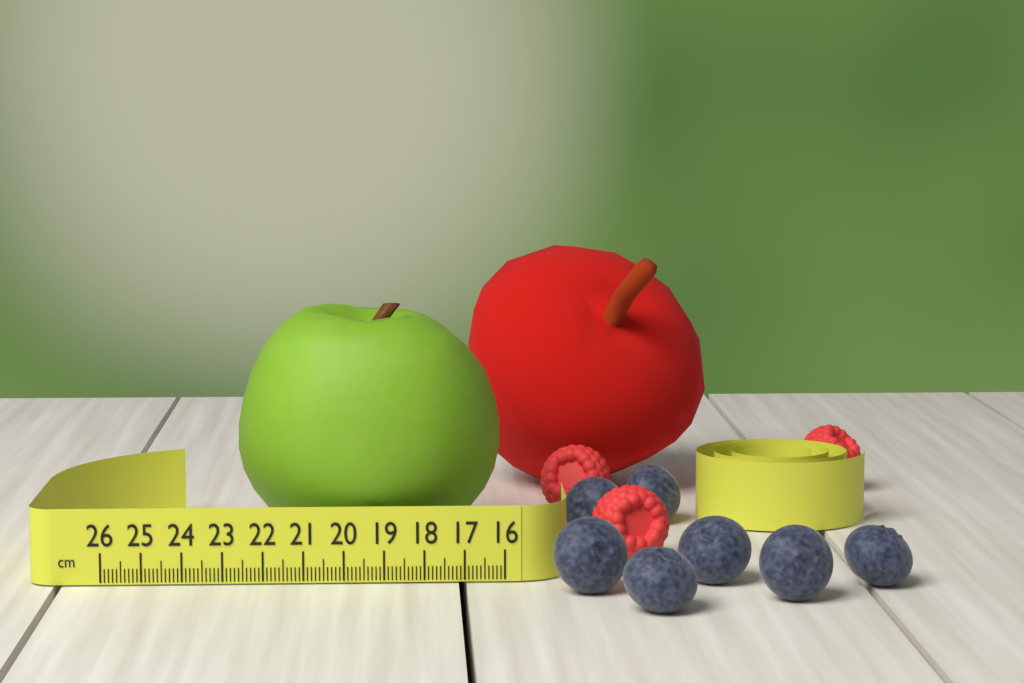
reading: 22.8 cm
